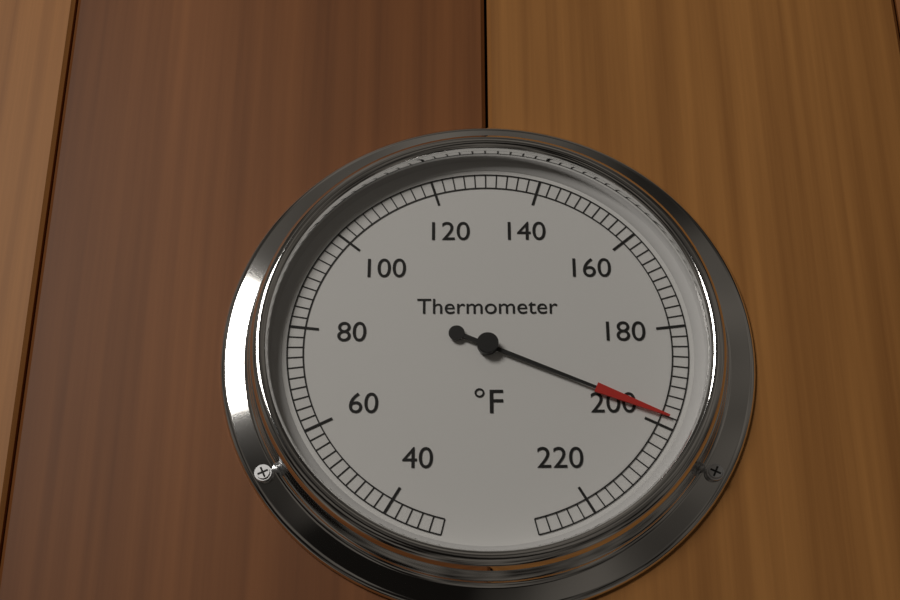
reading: 198 °F
